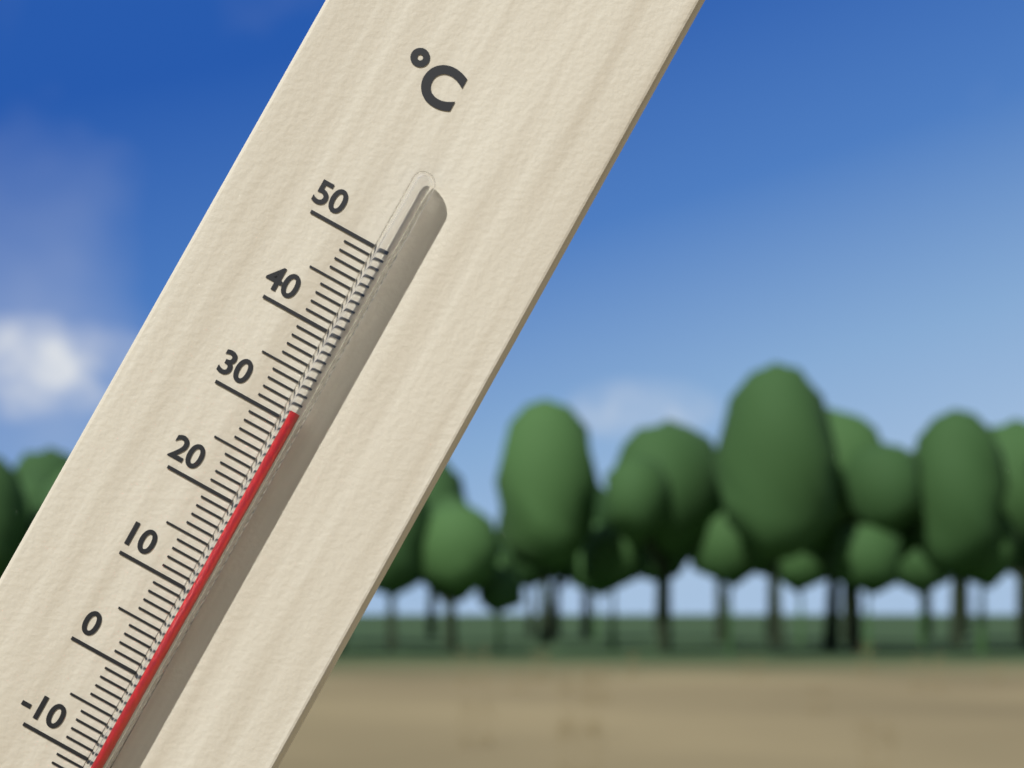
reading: 31 °C
